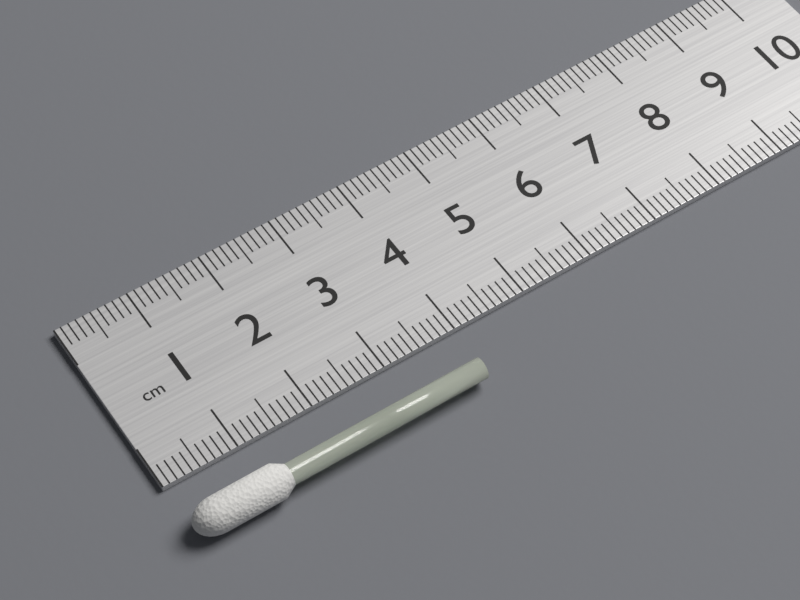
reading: 3.9 cm
